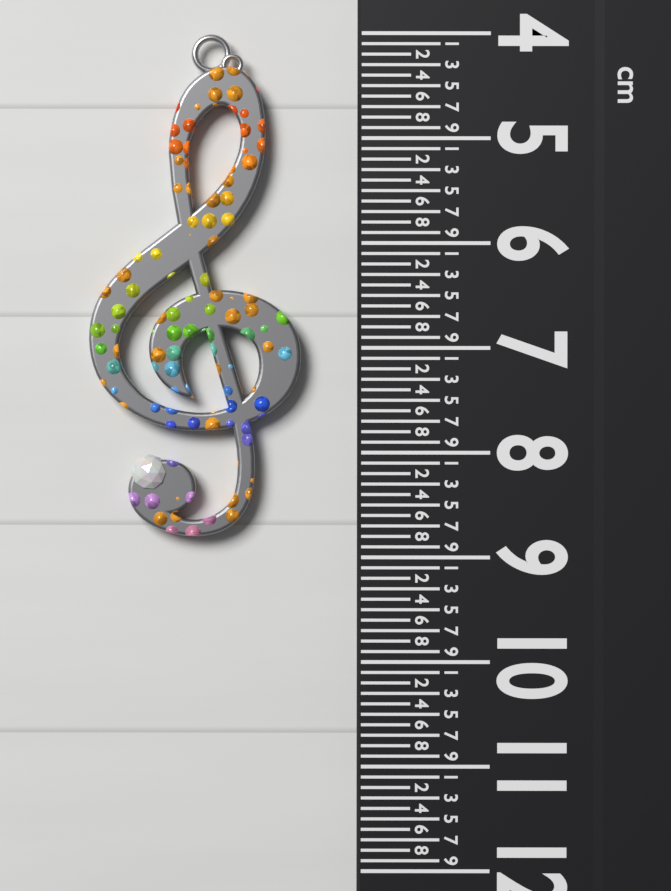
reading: 8.8 cm
